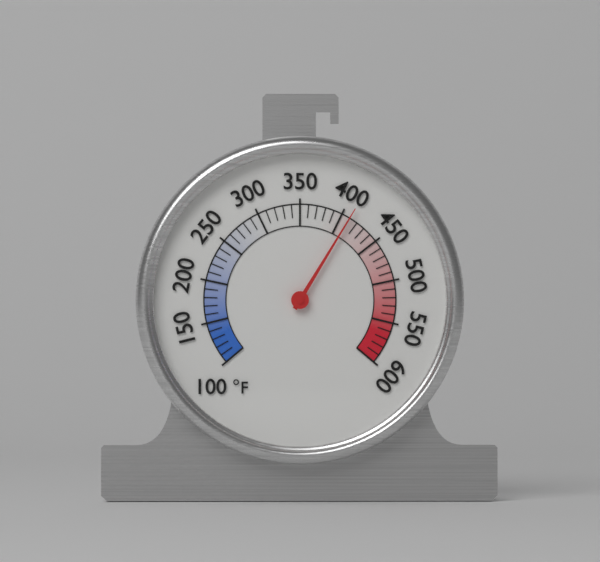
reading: 410 °F
